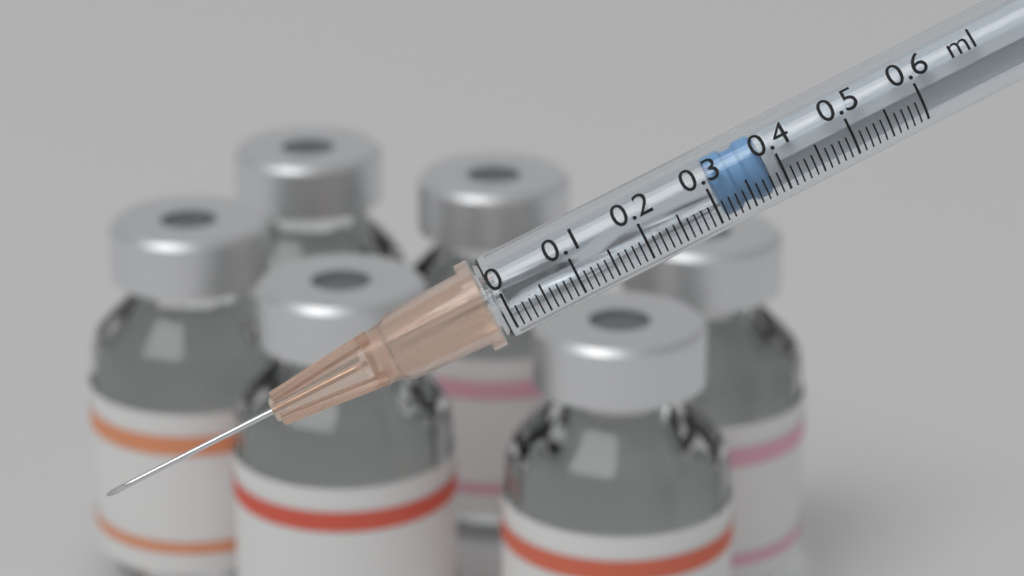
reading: 0.31 ml
